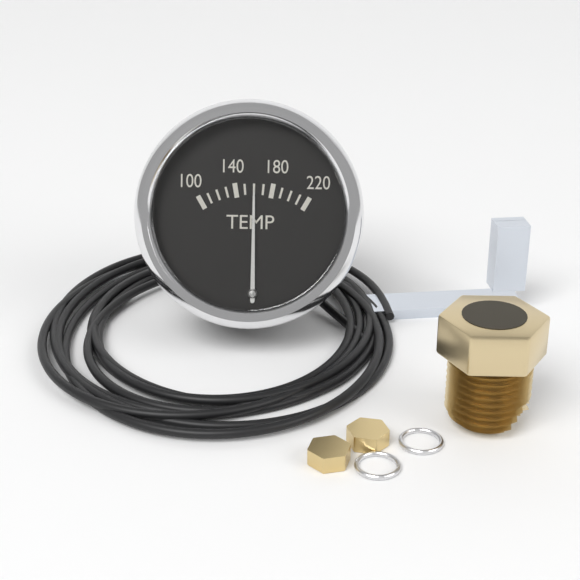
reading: 160 (no unit)
